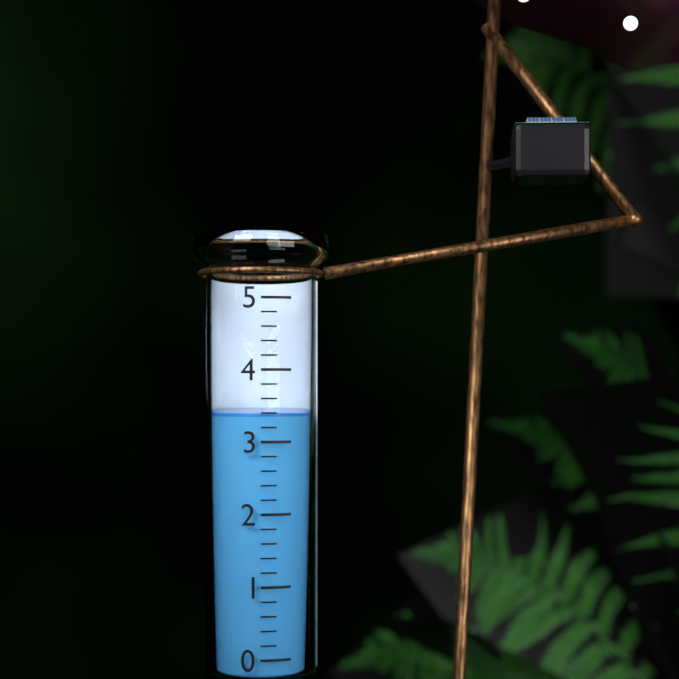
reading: 3.4 (no unit)
